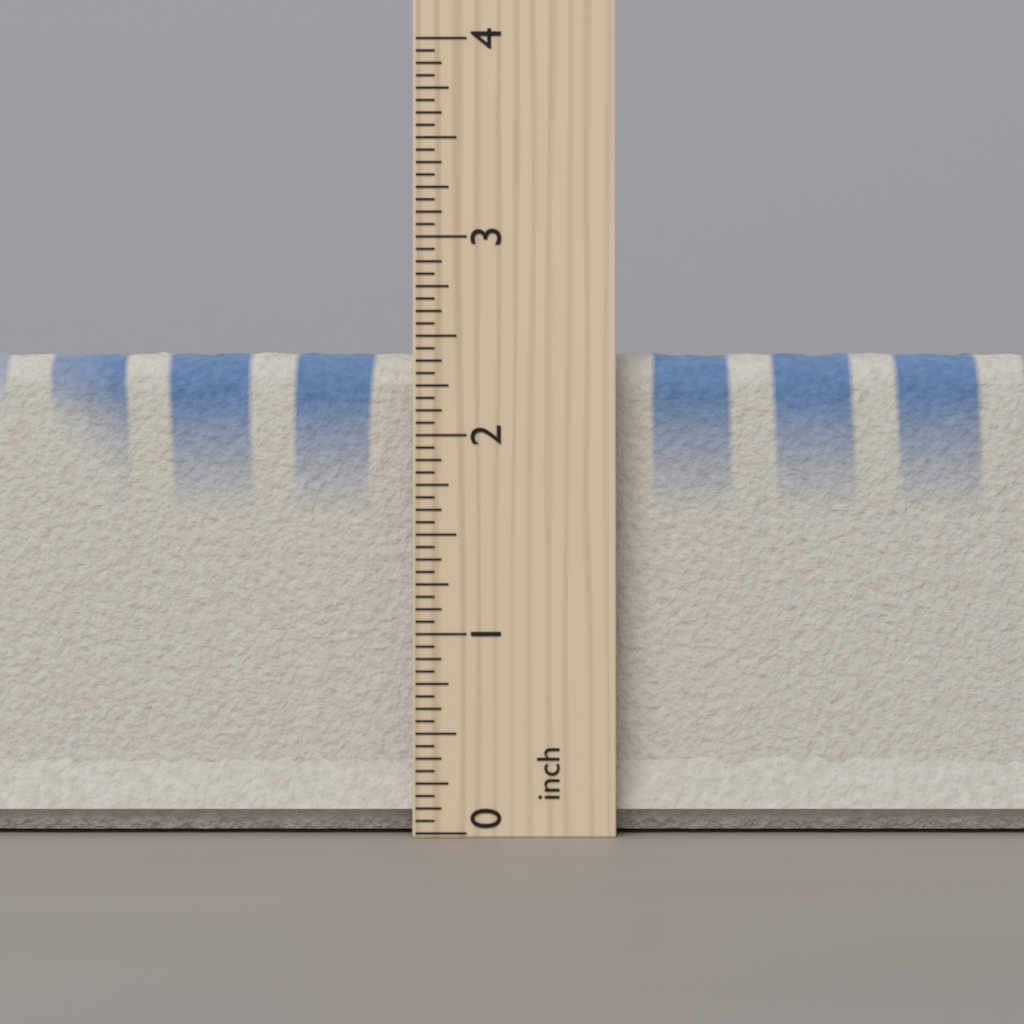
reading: 2.5625 inch
